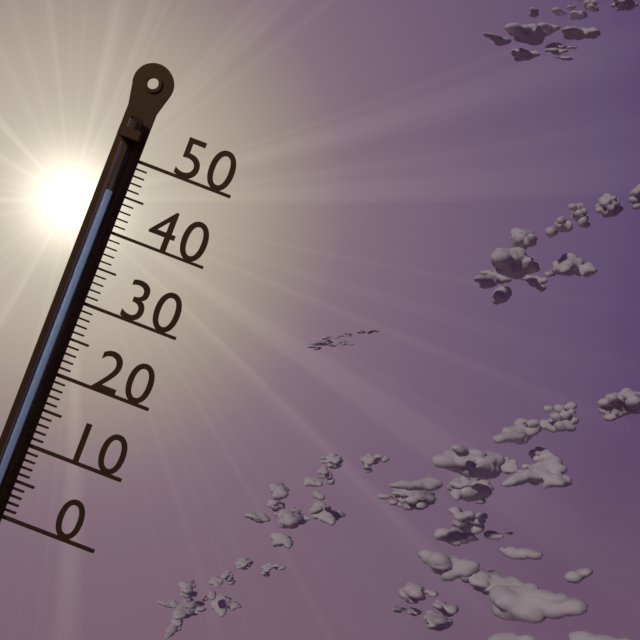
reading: 45 (no unit)
